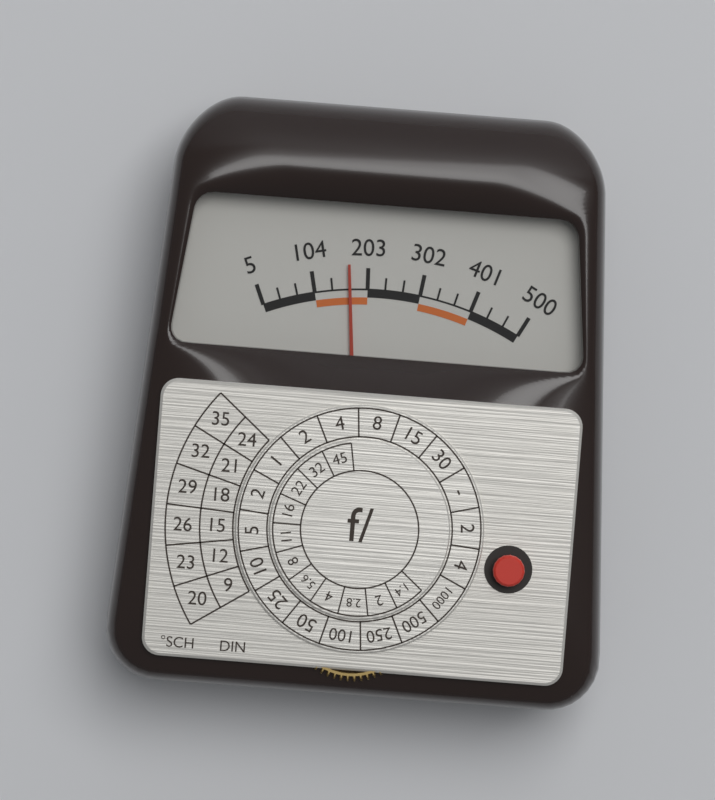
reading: 170 (no unit)
